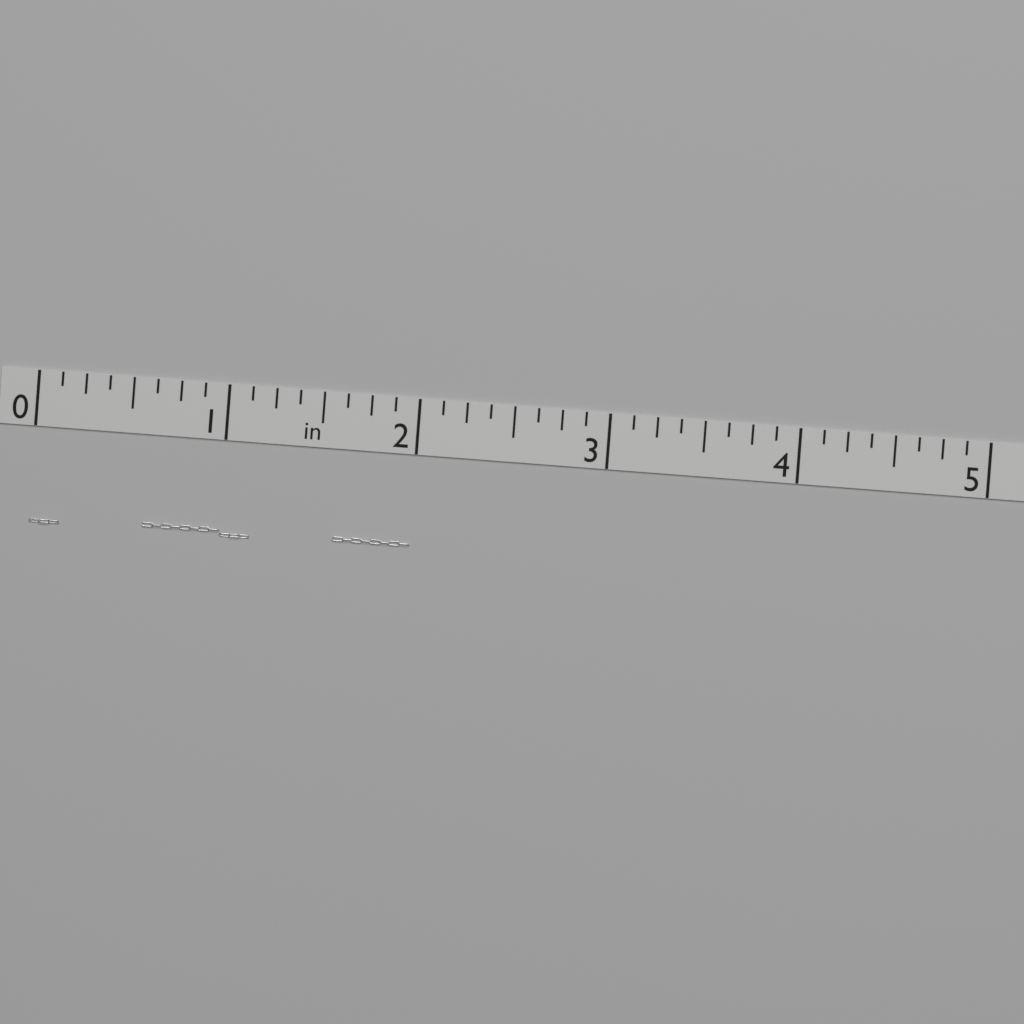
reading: 2.000 in
